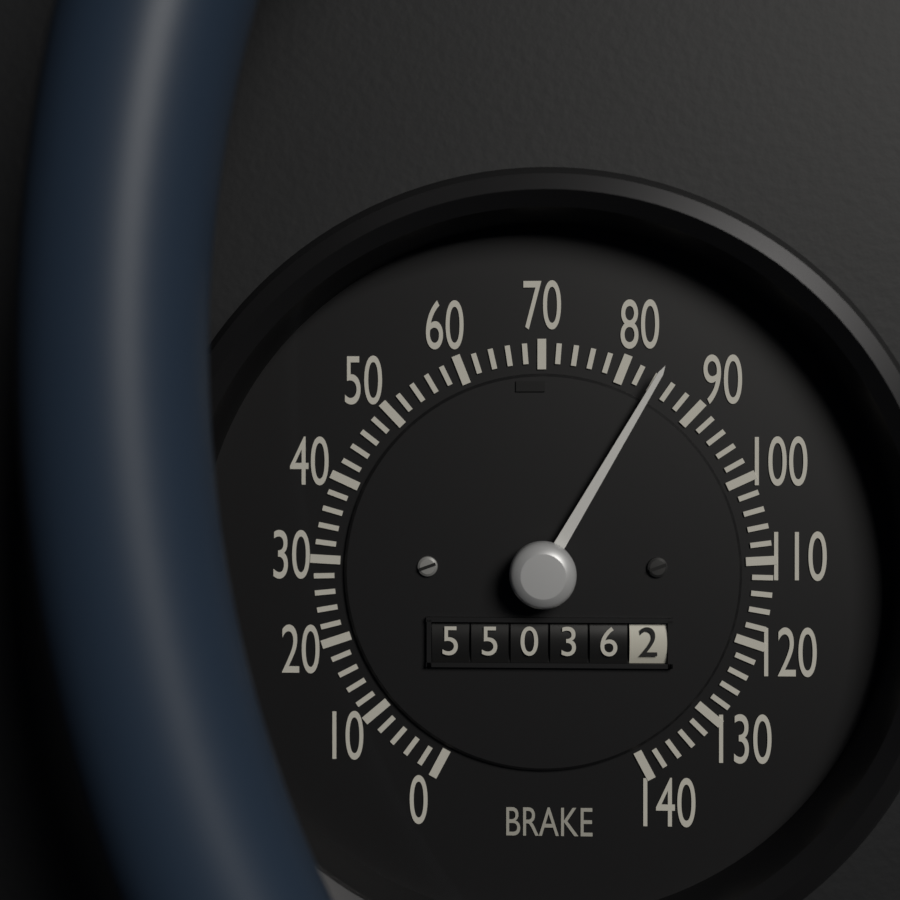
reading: 84 (no unit)
